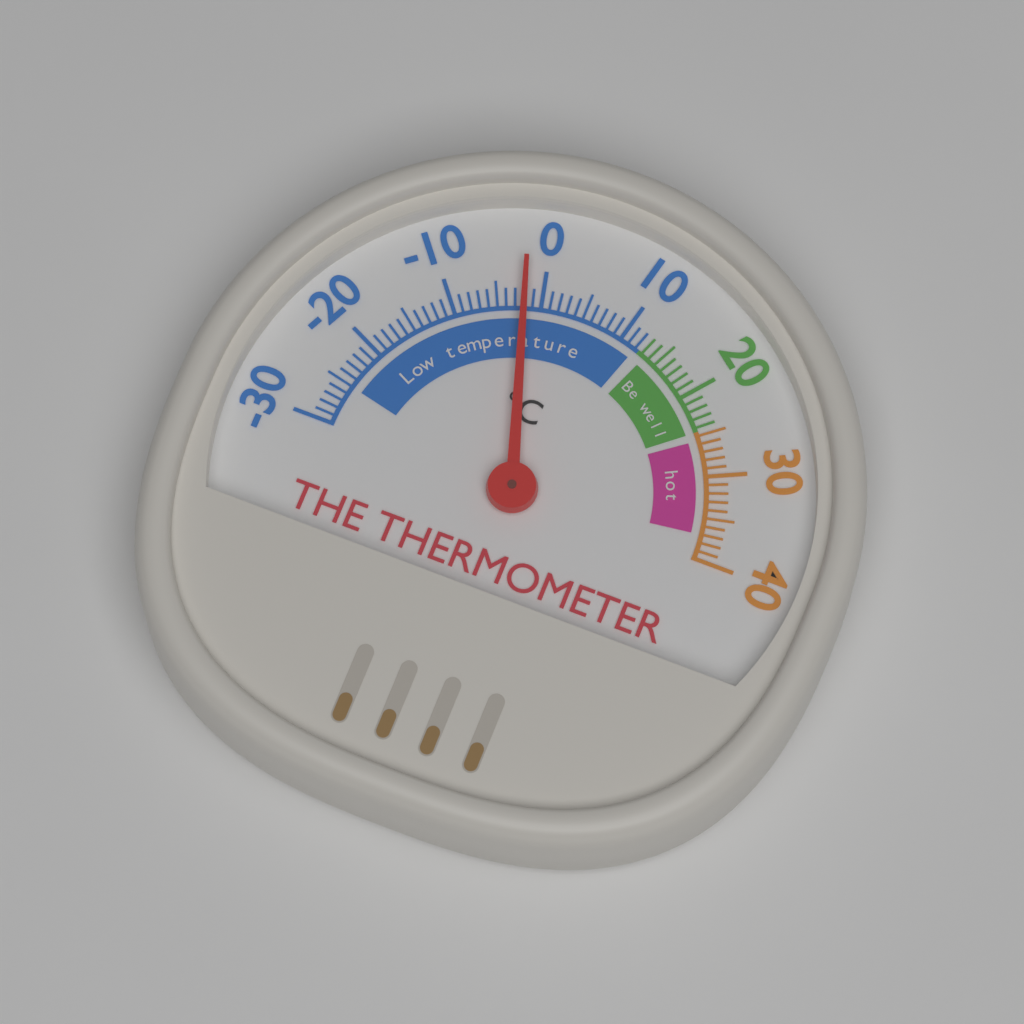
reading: -2 °C
